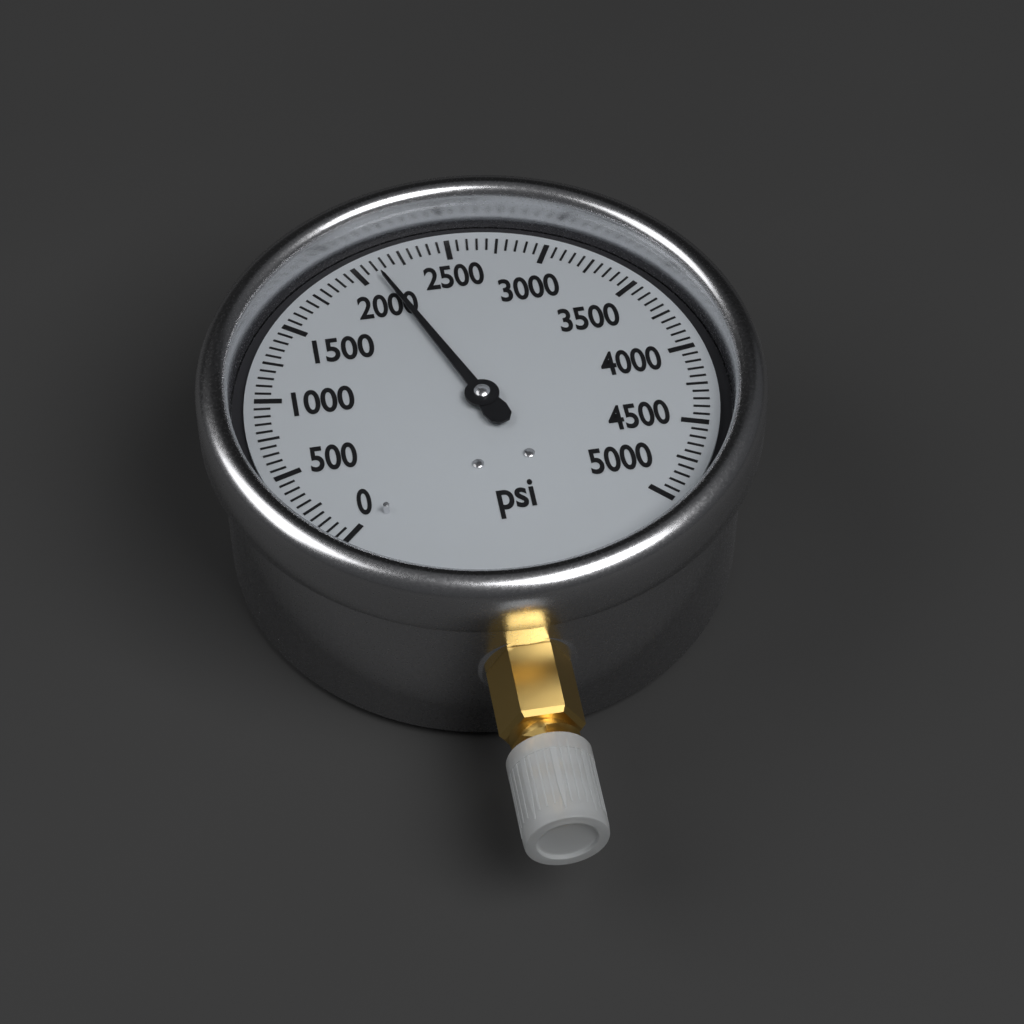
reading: 2100 psi
